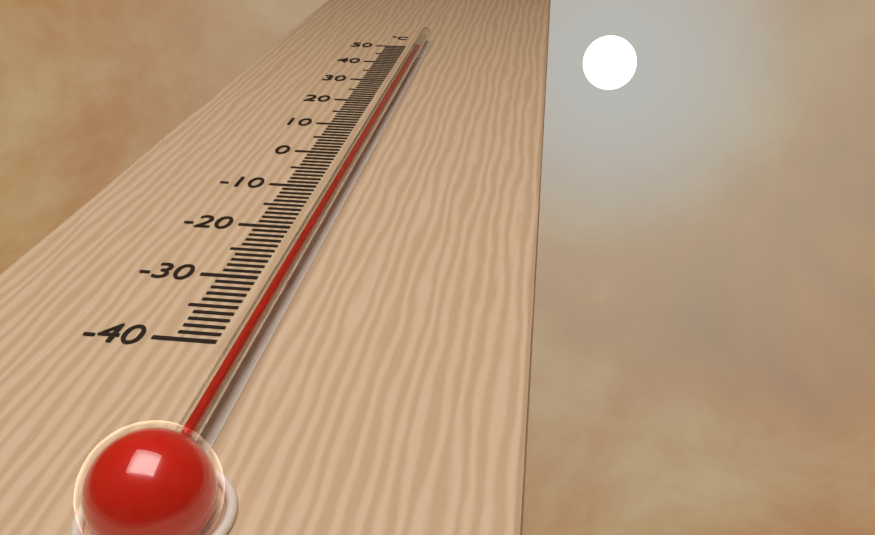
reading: 43 °C
